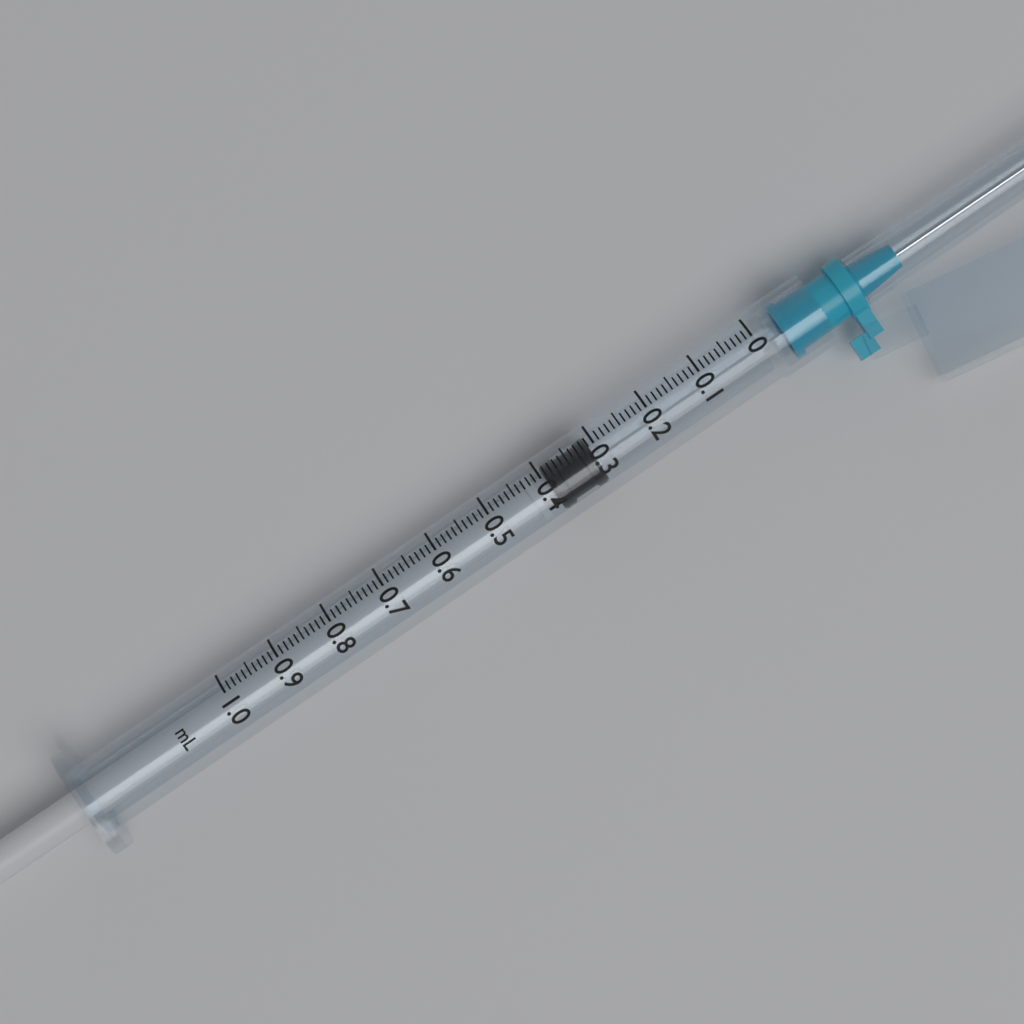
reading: 0.31 ml
